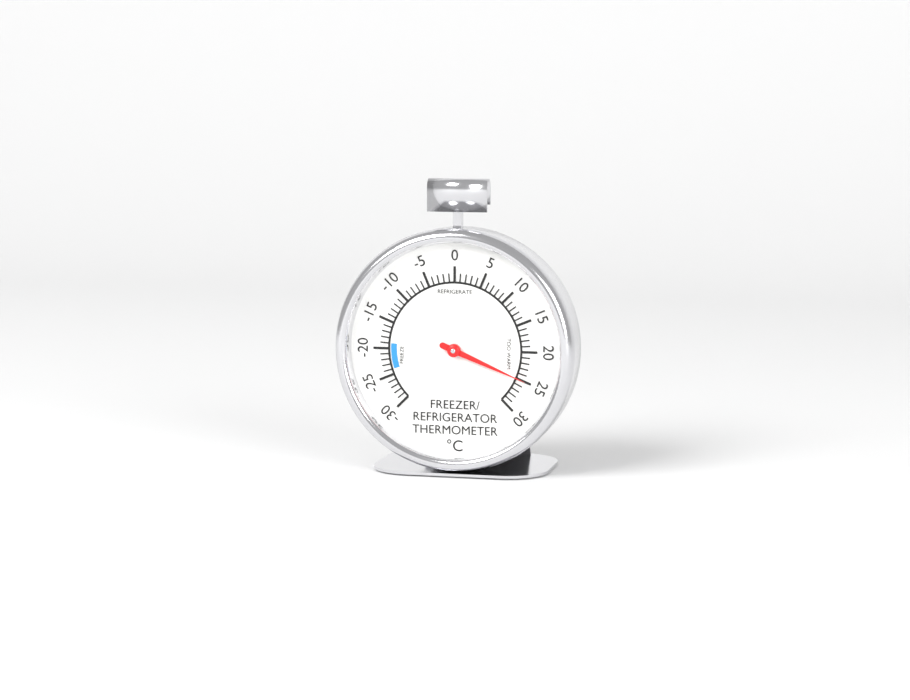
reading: 25 °C
